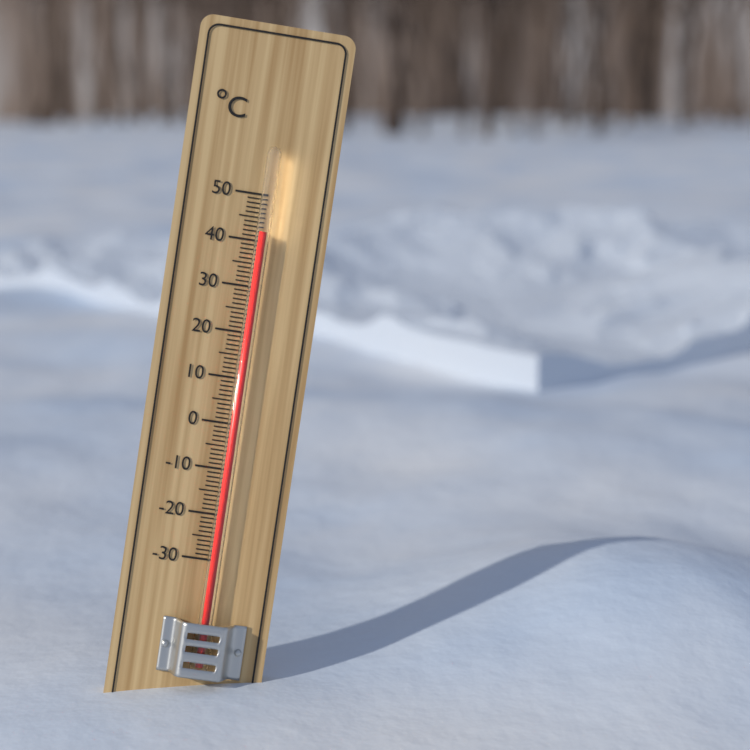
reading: 42 °C
